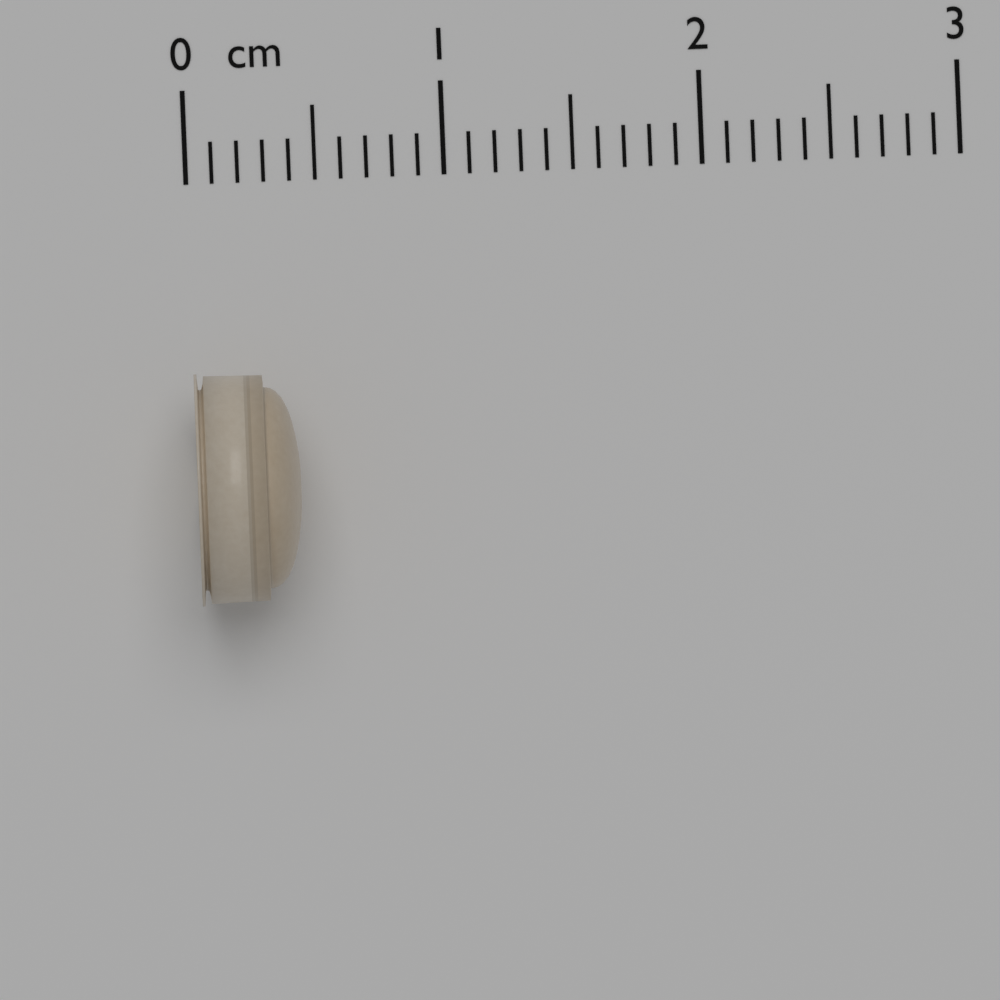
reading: 0.4 cm
